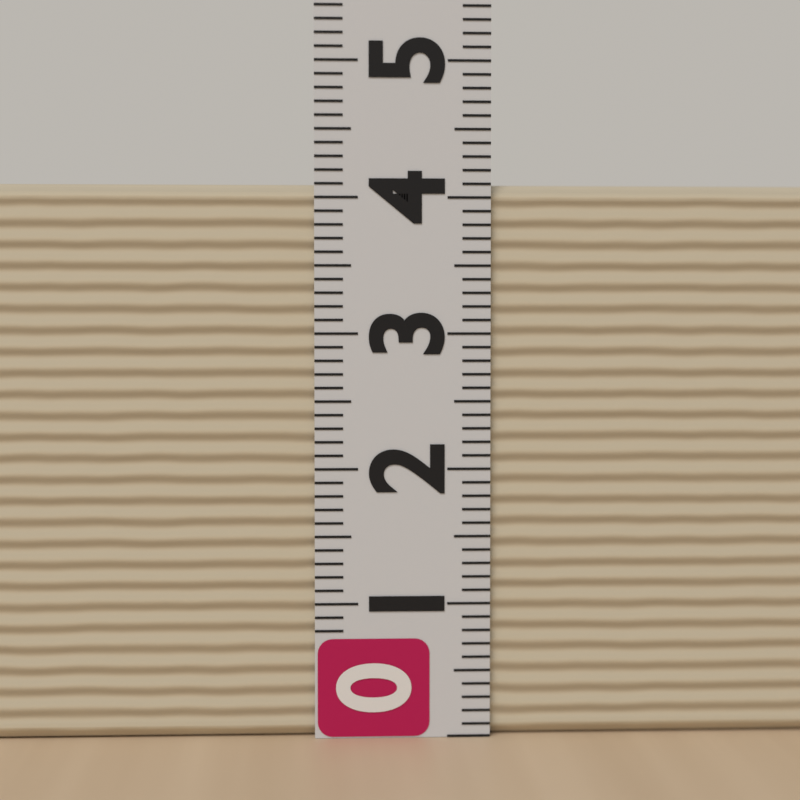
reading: 4.1 (no unit)
